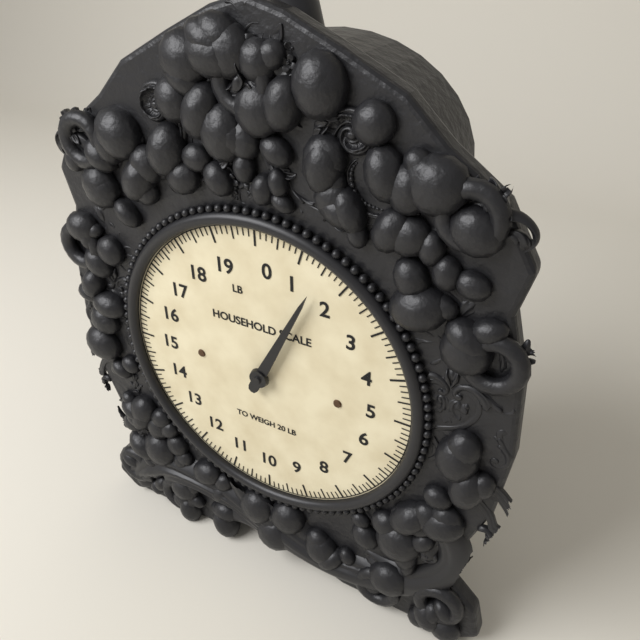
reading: 1.500 lb
